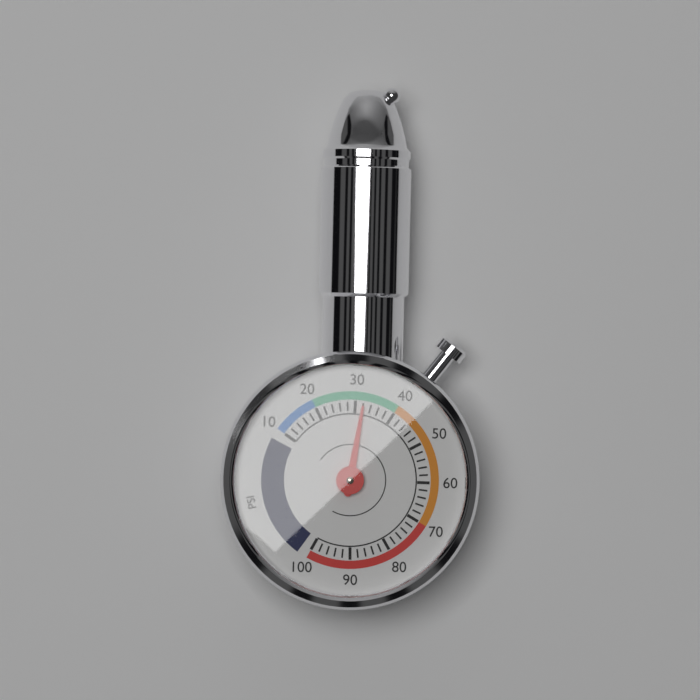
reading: 32 psi
